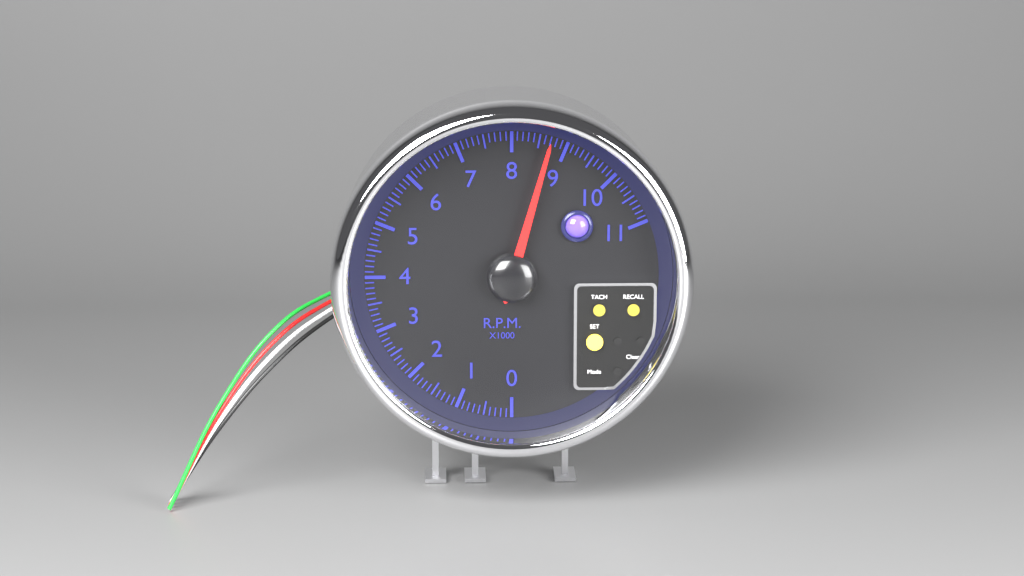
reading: 8.7 rpm x1000
